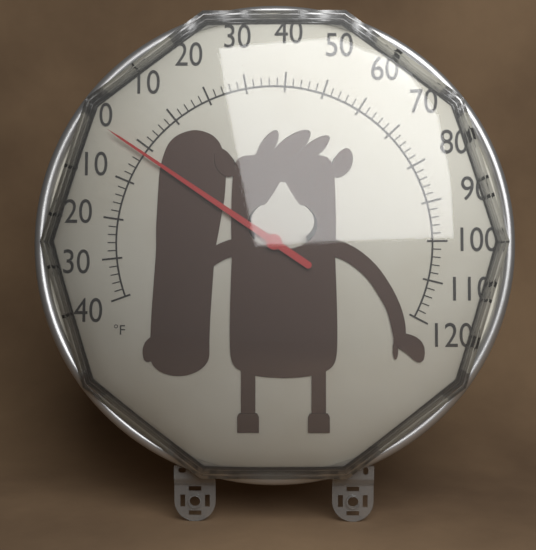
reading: -2 °F
